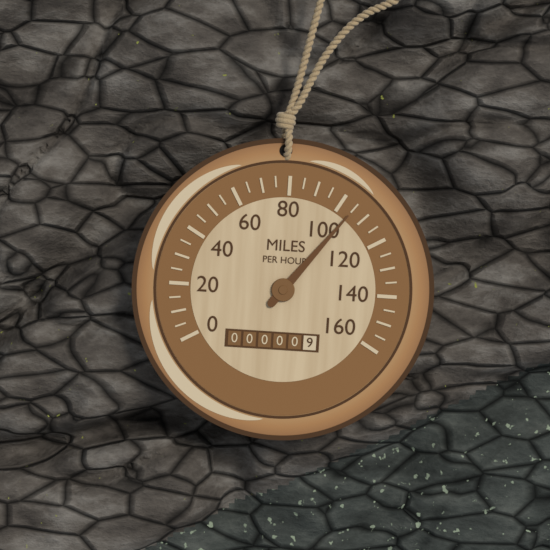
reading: 105 mph
